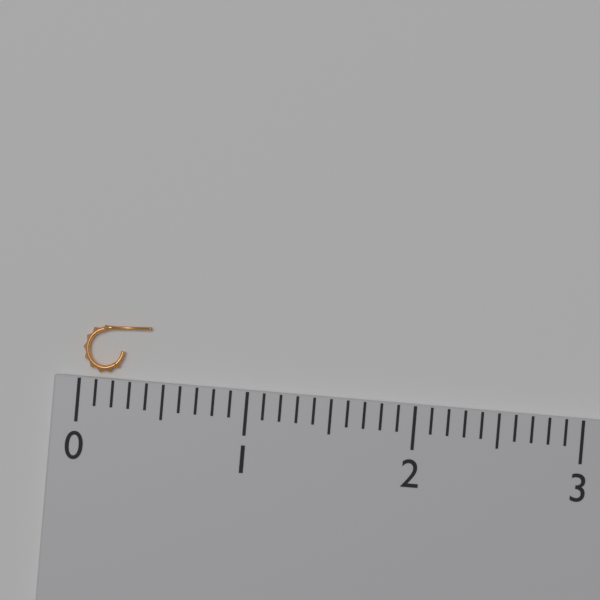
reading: 0.4 (no unit)
